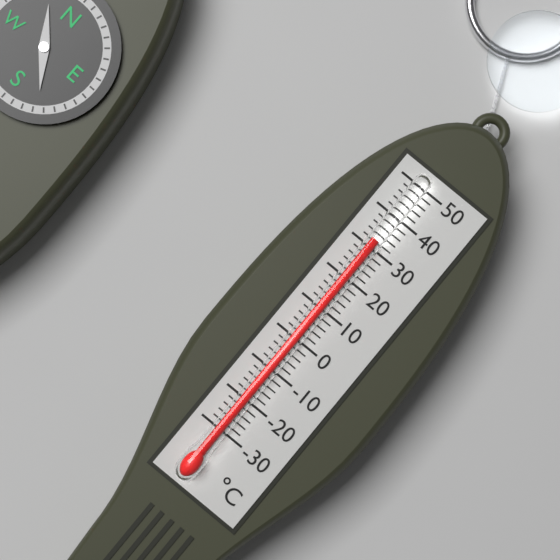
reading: 32 °C
